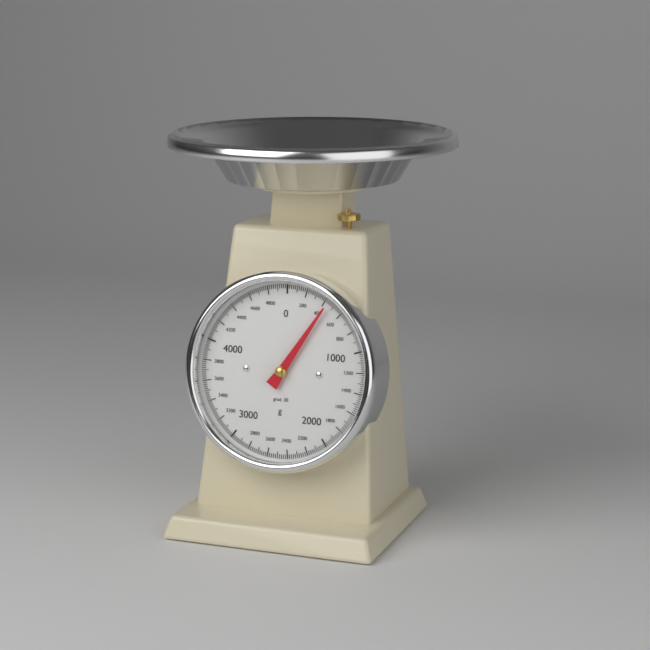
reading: 440 g
